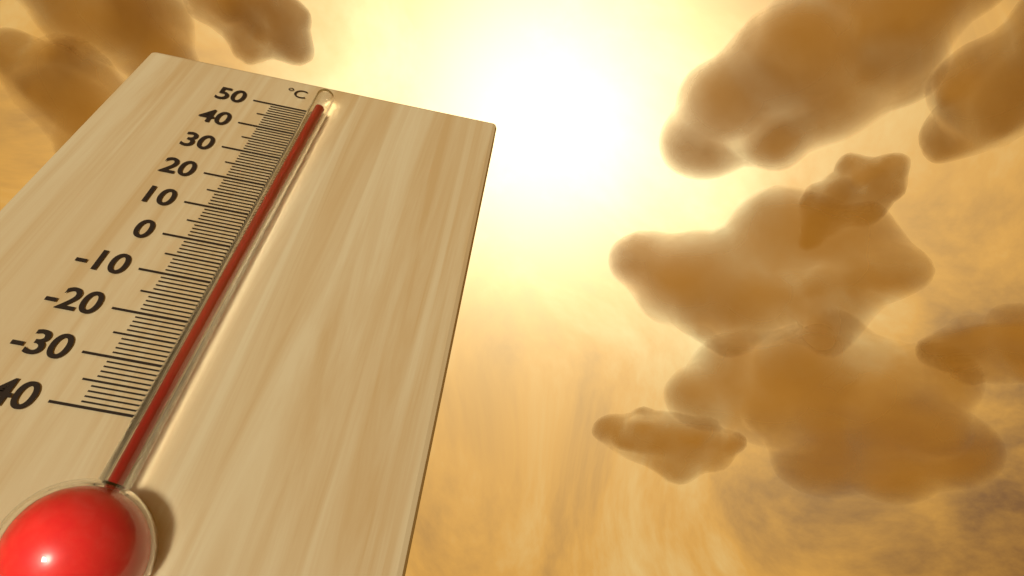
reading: 48 °C
